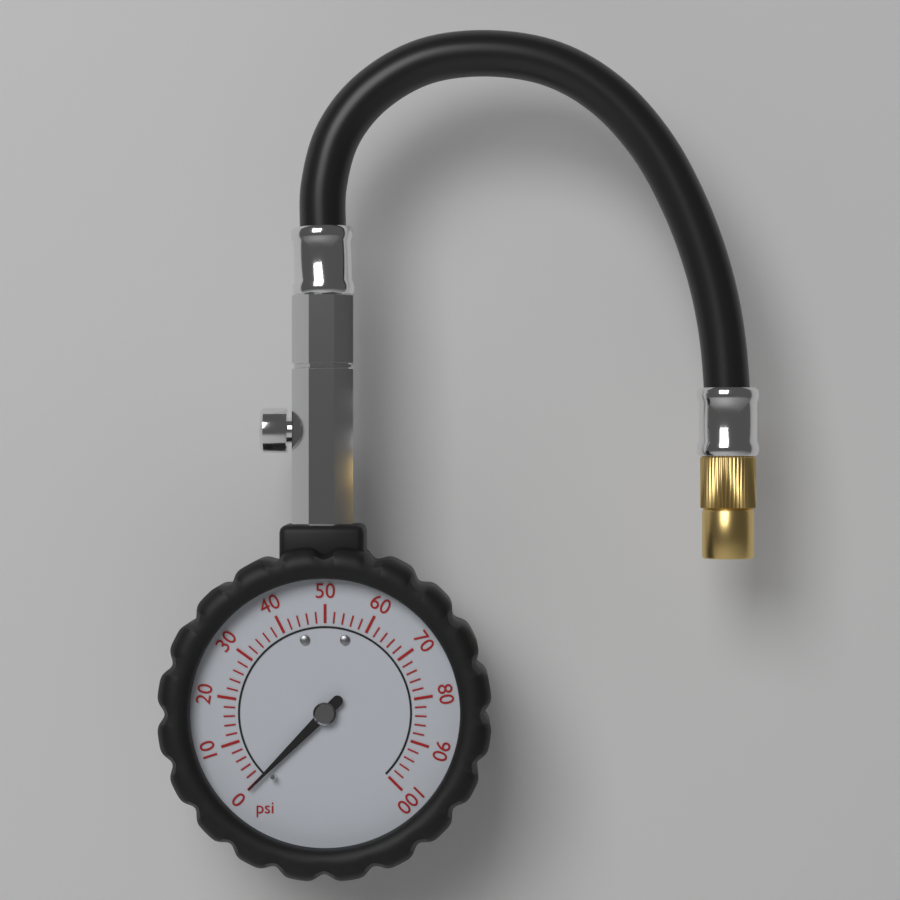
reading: 0 psi
